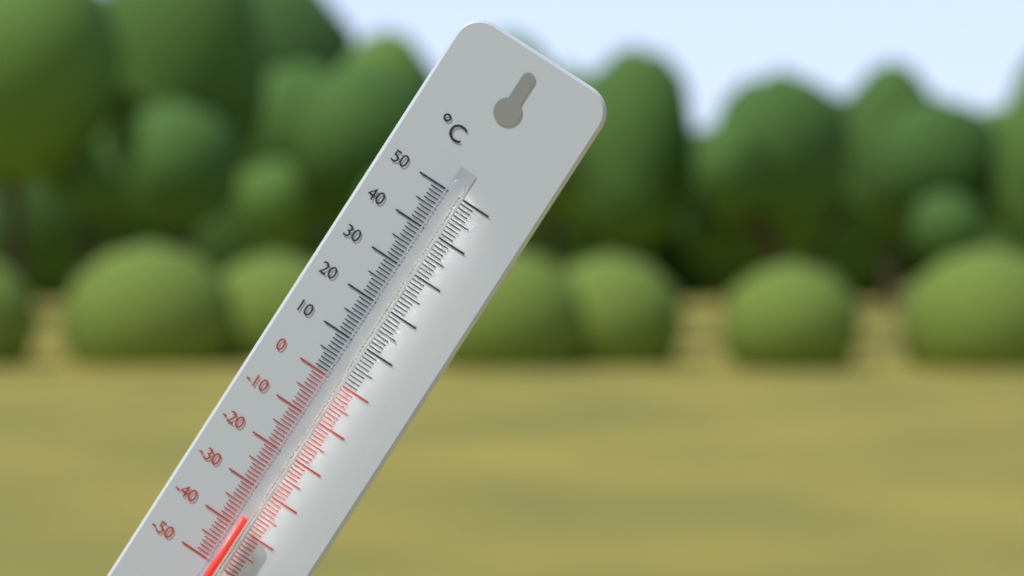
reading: -37 °C
